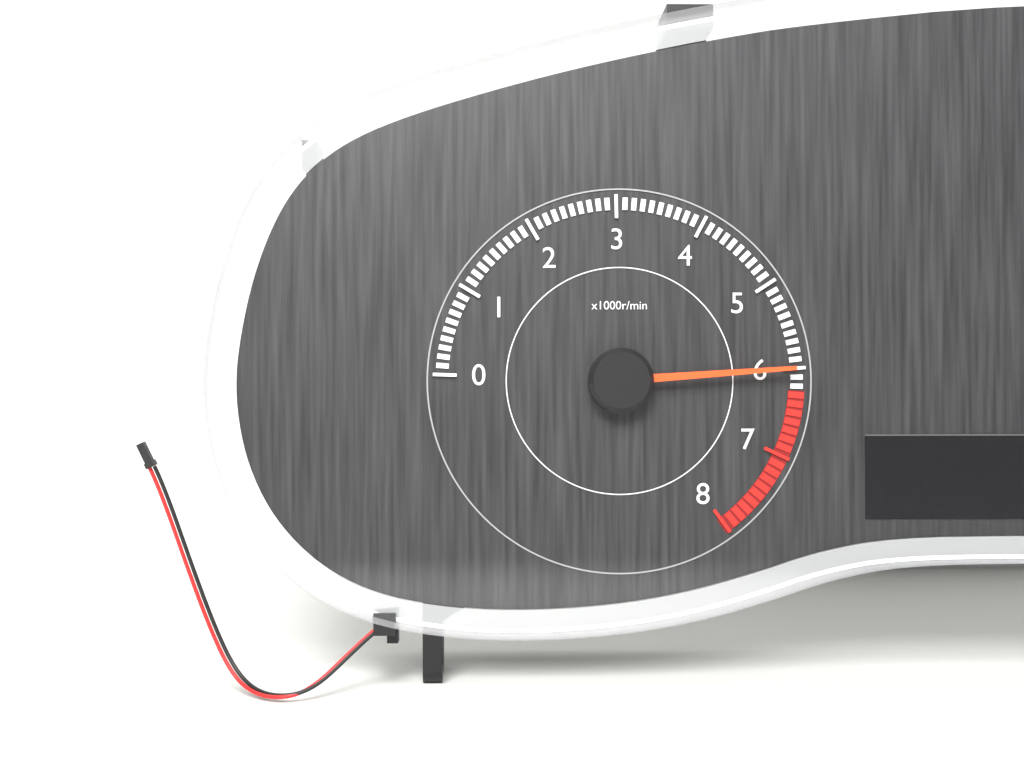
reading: 6000 r/min
